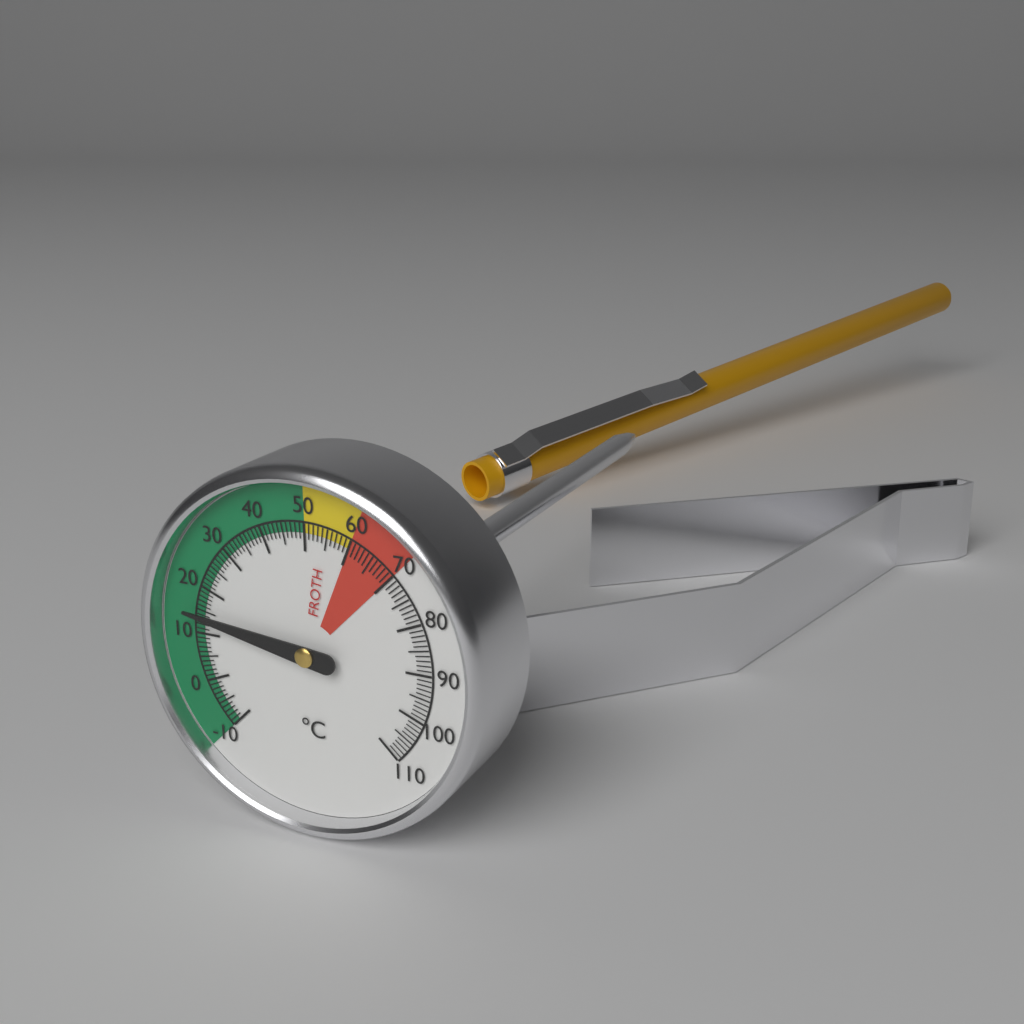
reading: 14 °C
